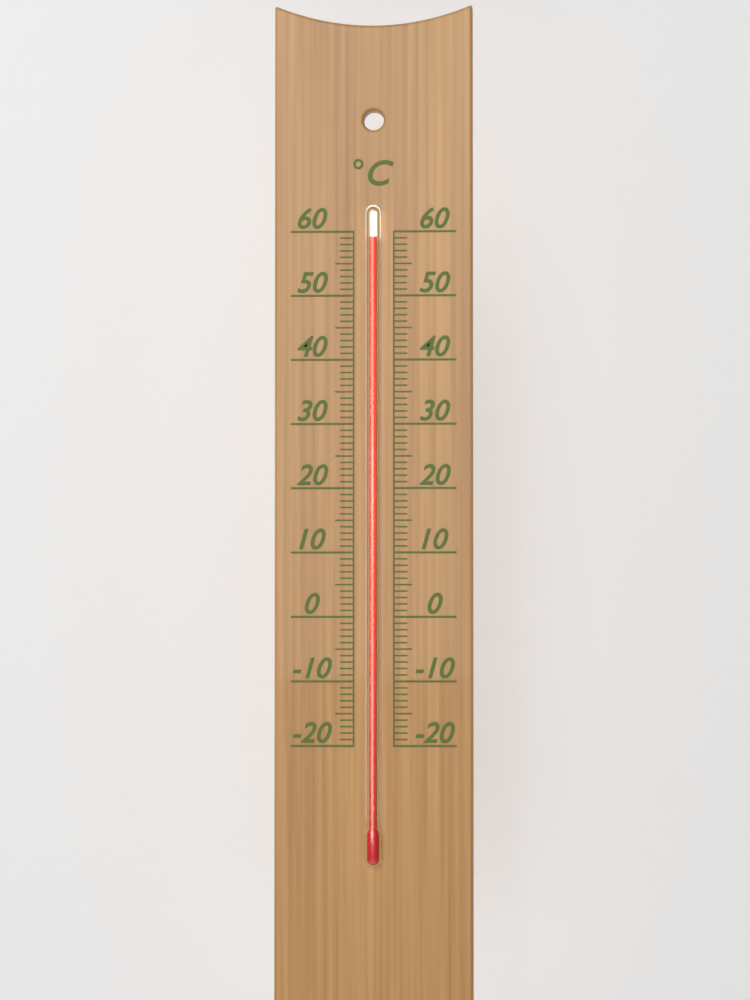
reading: 59 °C
